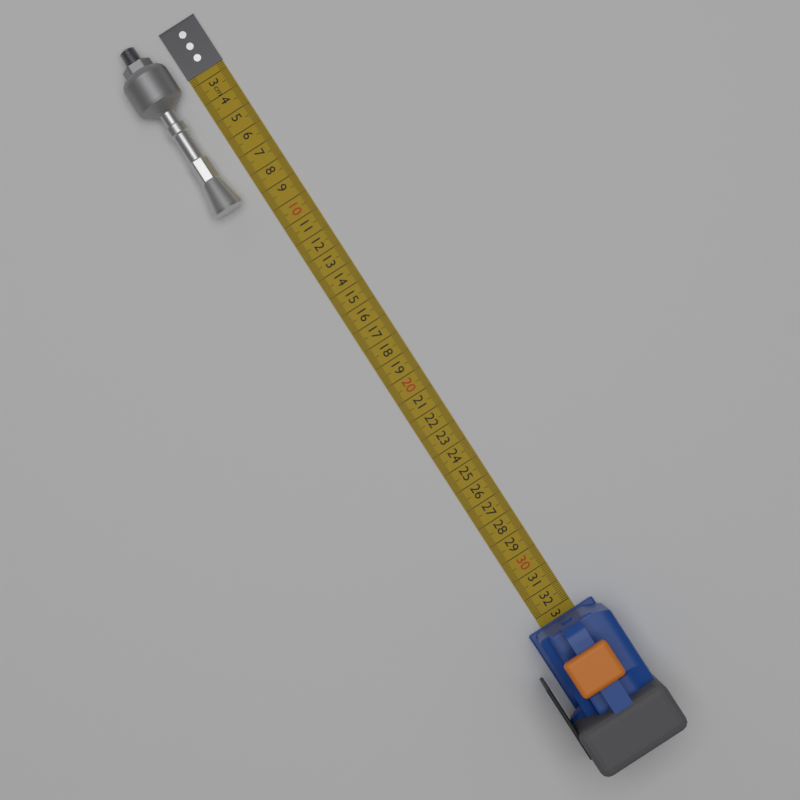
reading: 9.0 cm
